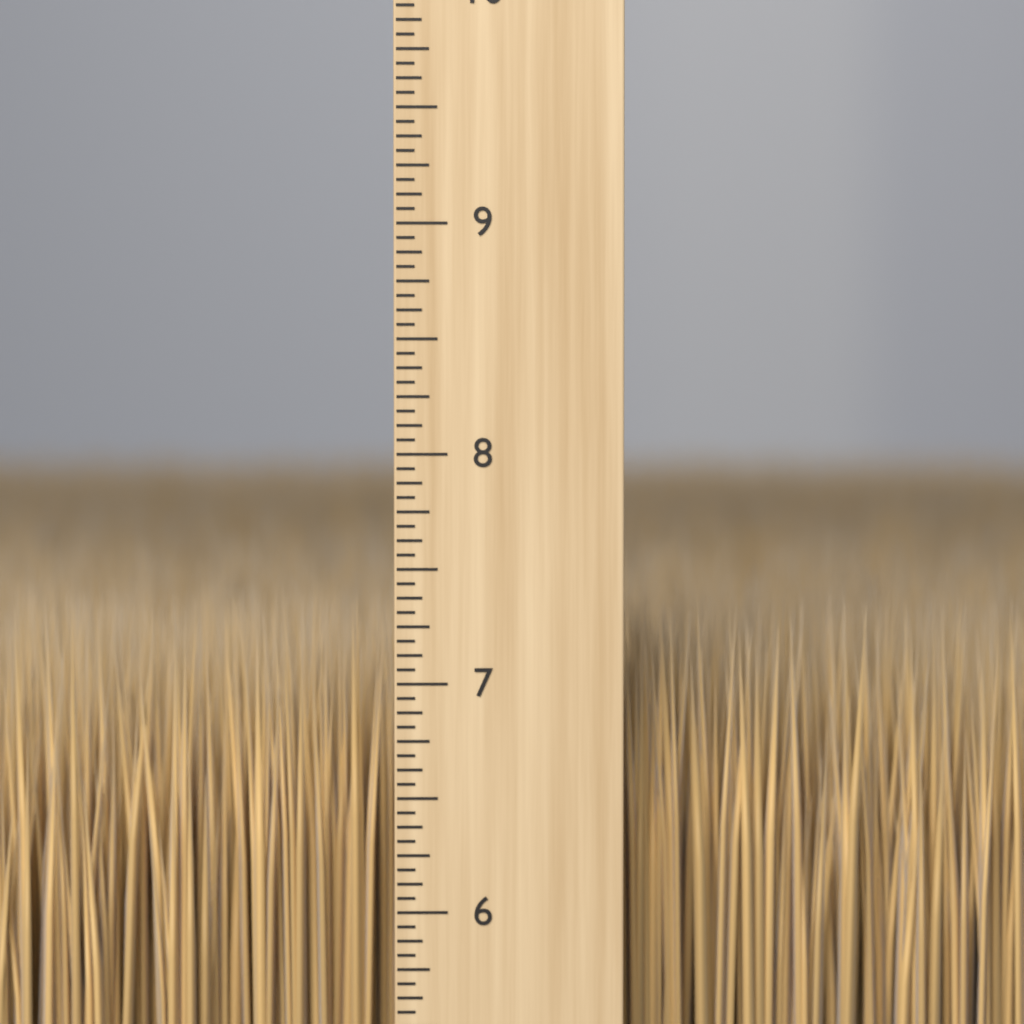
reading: 7.3750 inch
